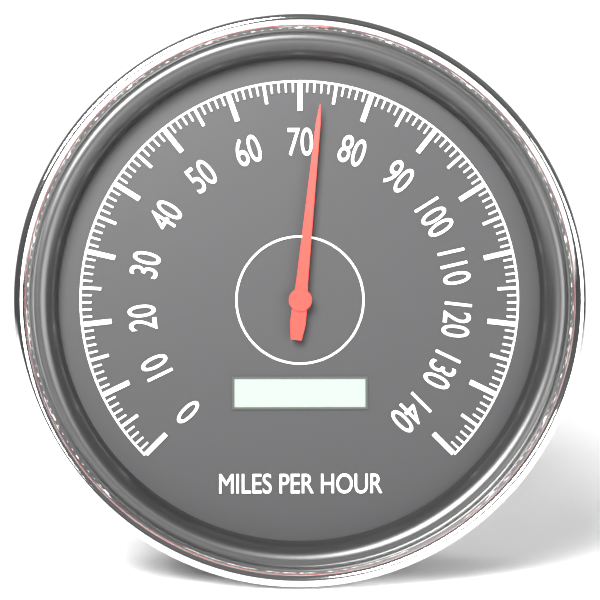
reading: 73 mph
